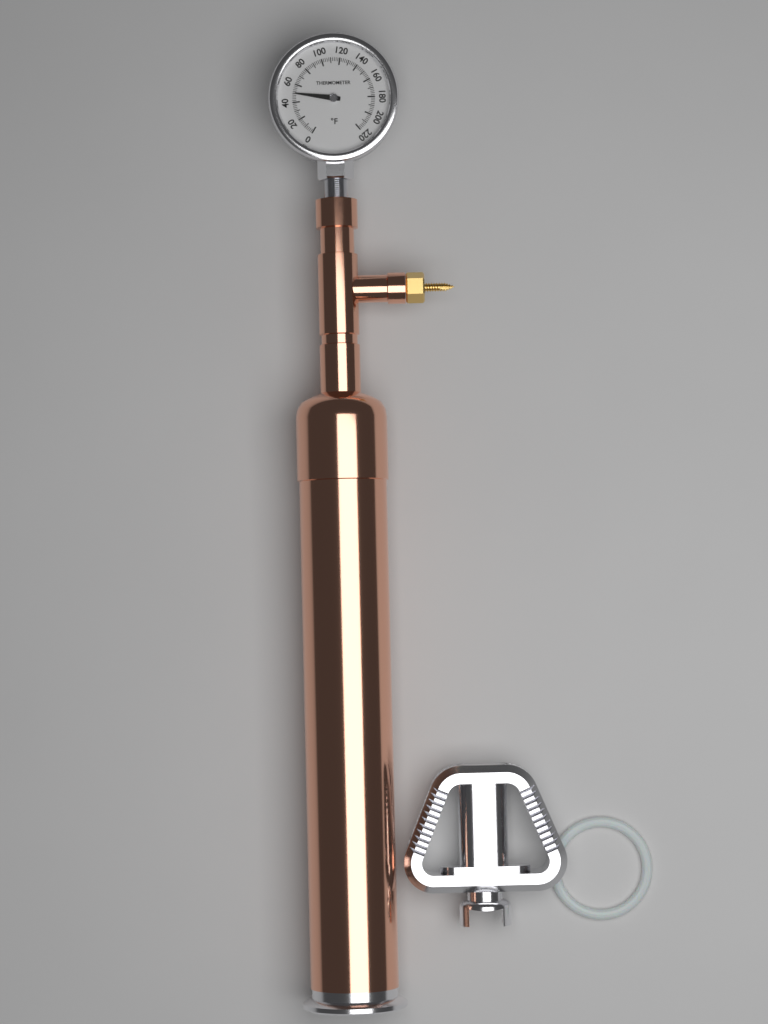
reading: 50 °F
